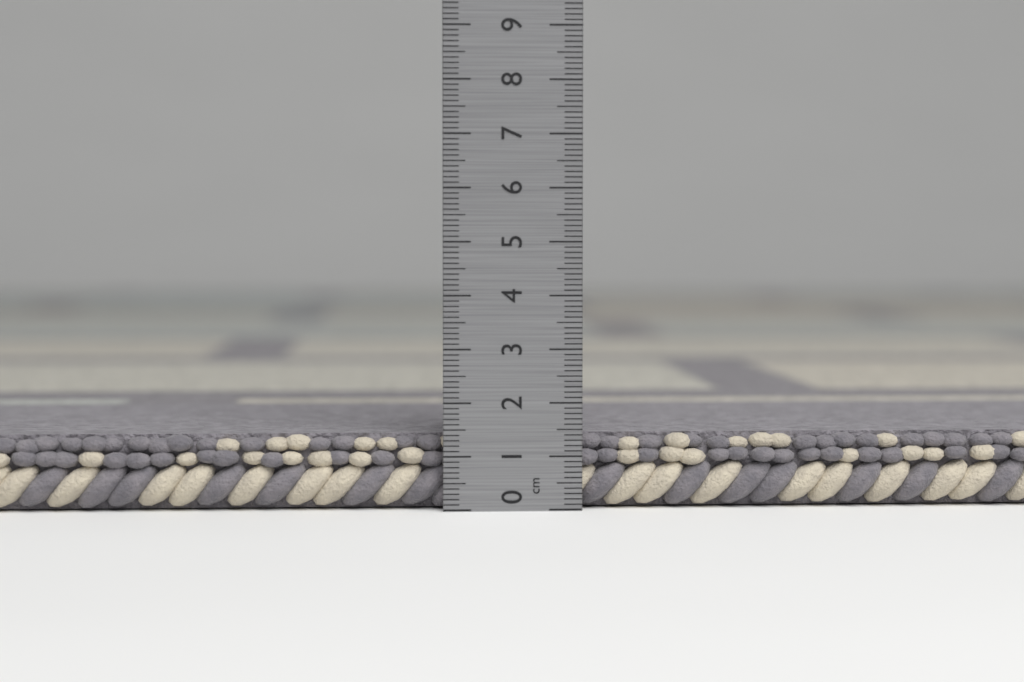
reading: 1.4 cm
